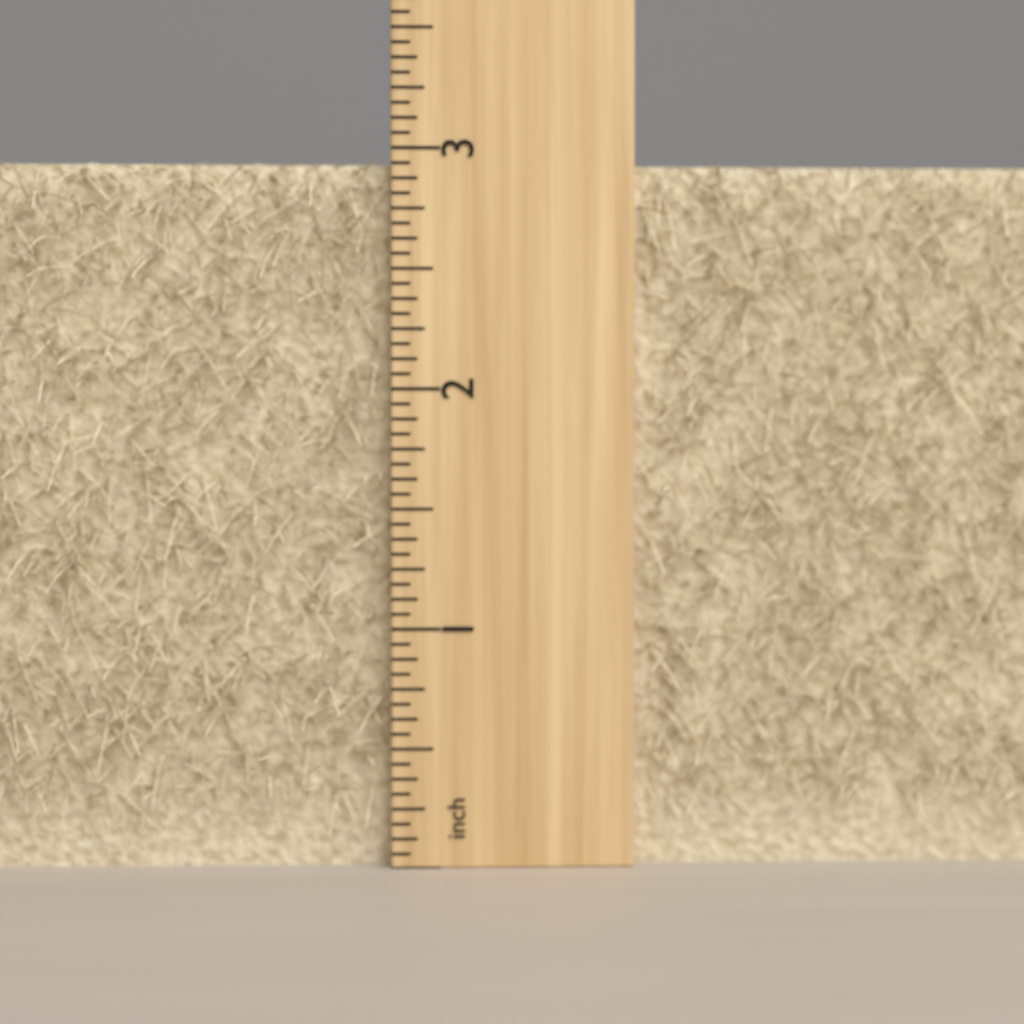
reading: 2.9375 inch
